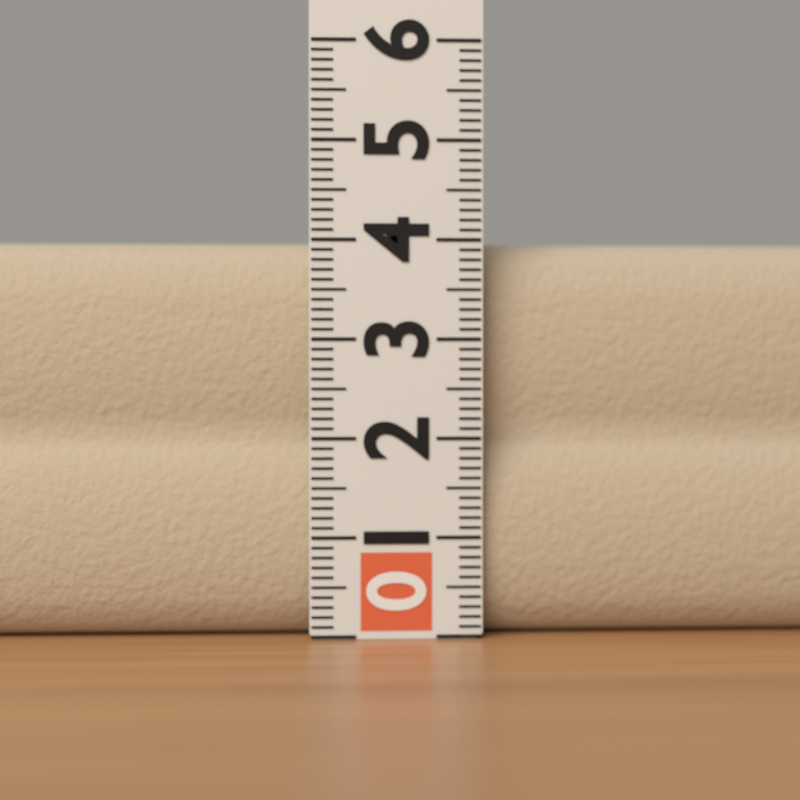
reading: 4.0 (no unit)
